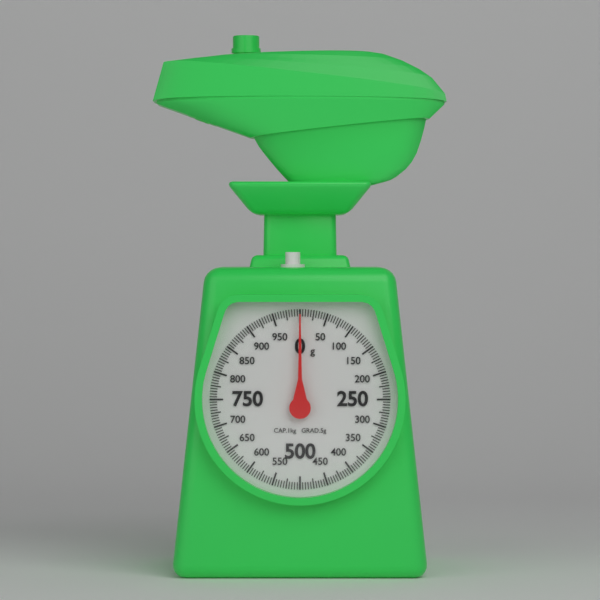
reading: 0 g
